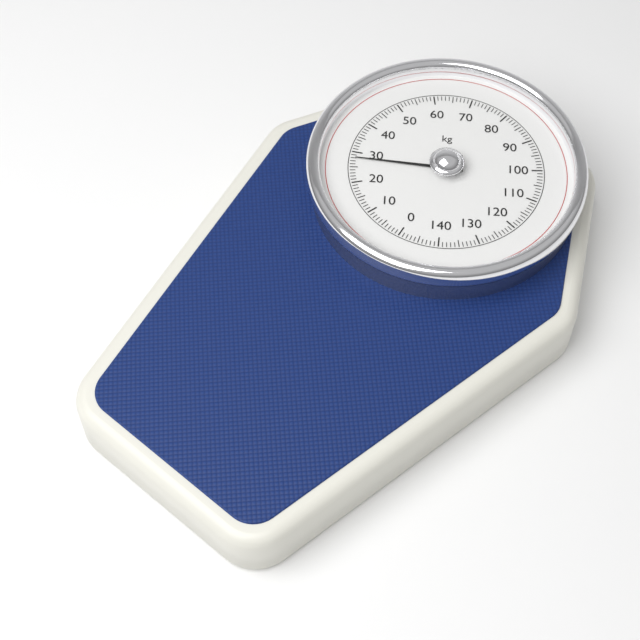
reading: 28 kg
